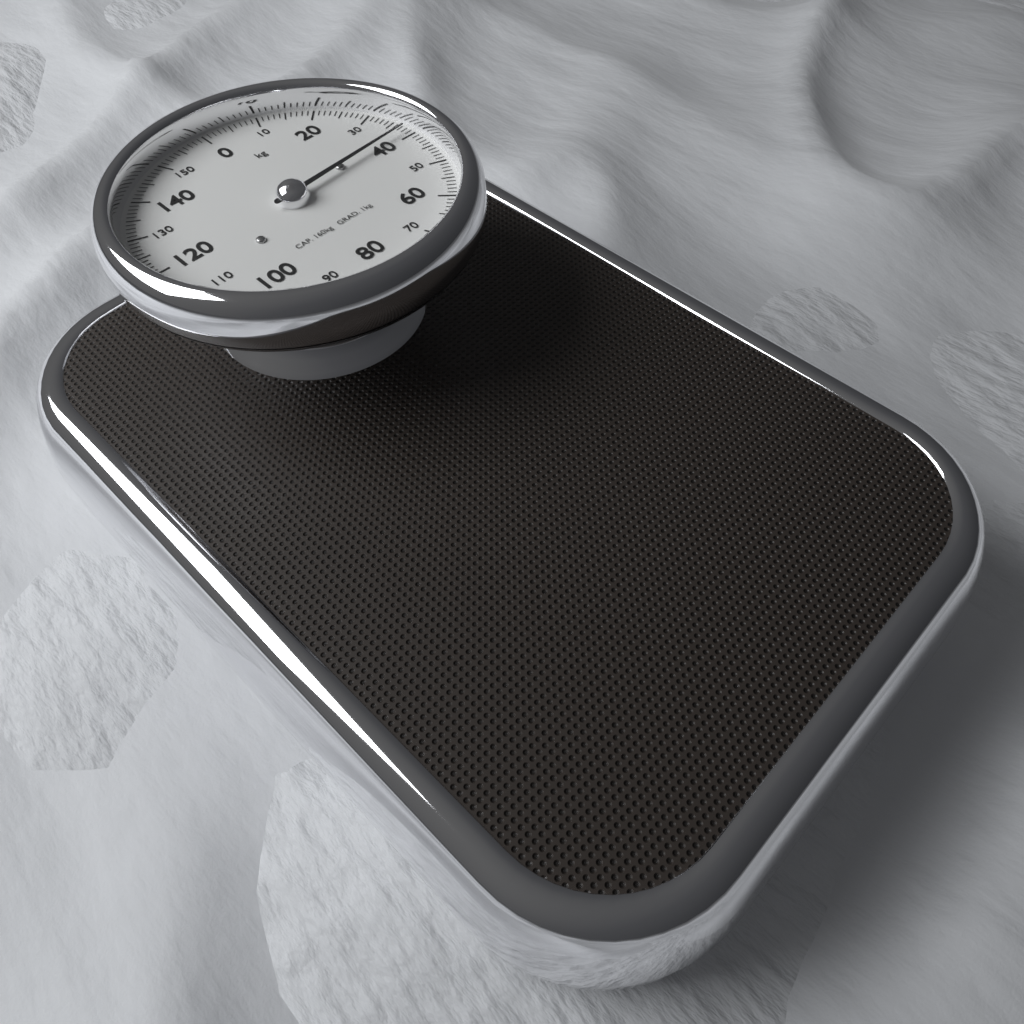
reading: 38 kg
